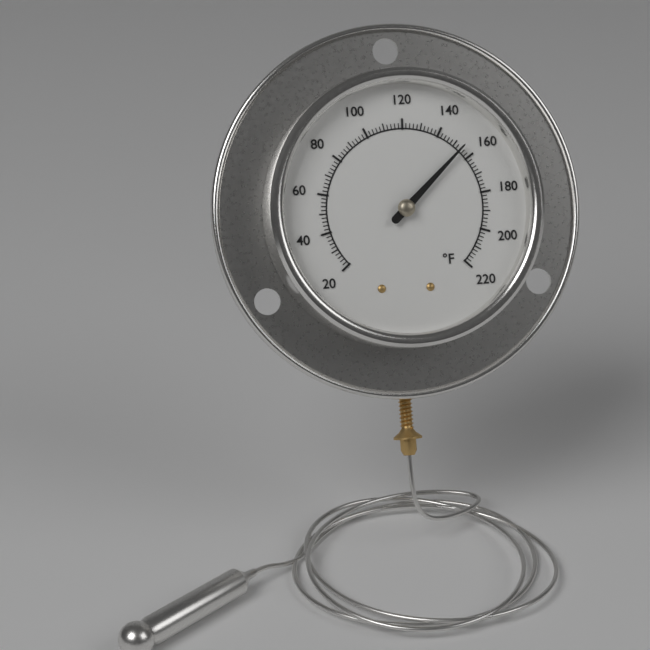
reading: 154 °F
